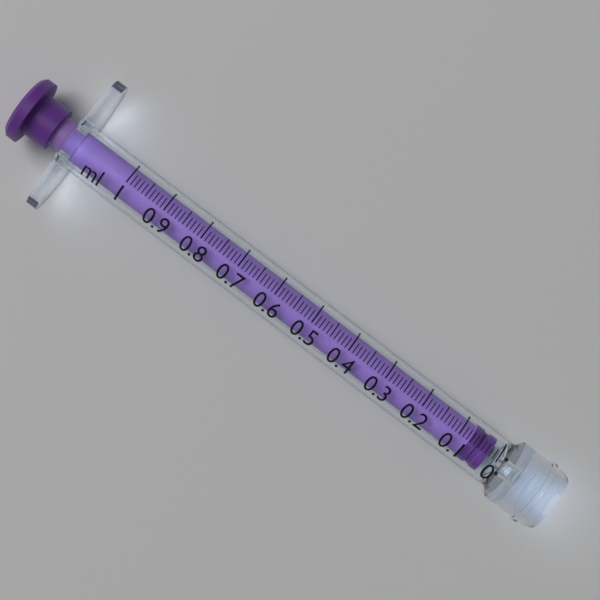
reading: 0.02 ml
